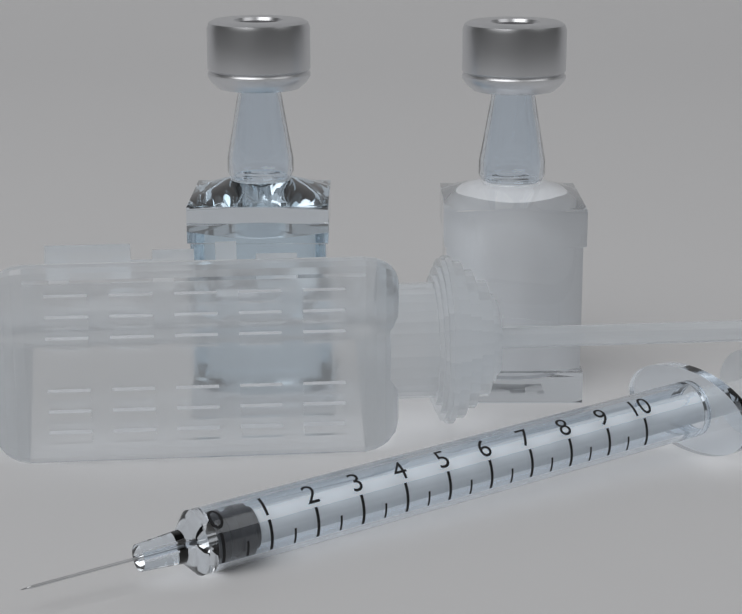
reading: 0.0 (no unit)
